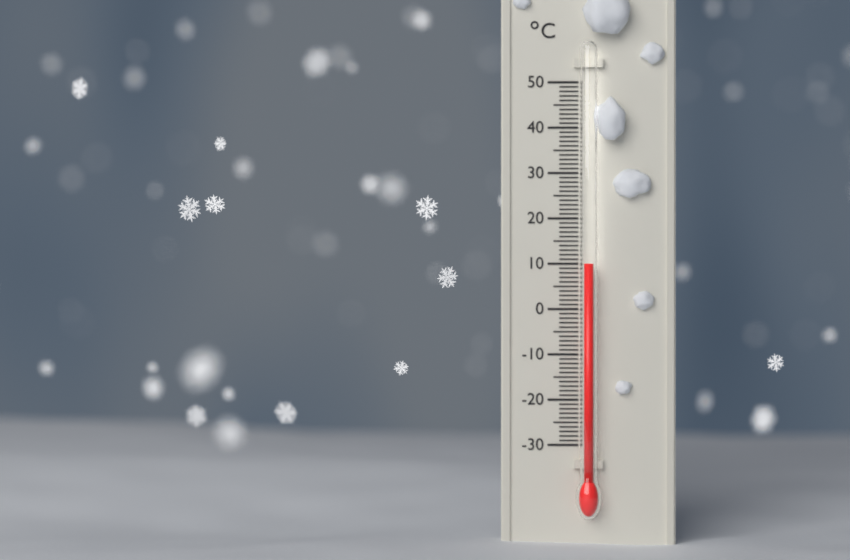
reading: 10 °C
